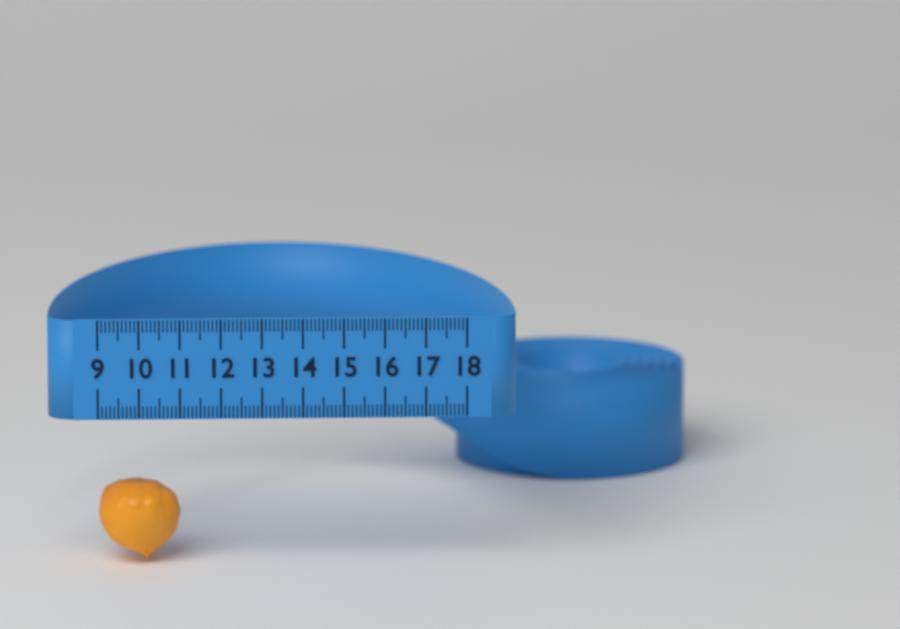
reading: 11.0 (no unit)
